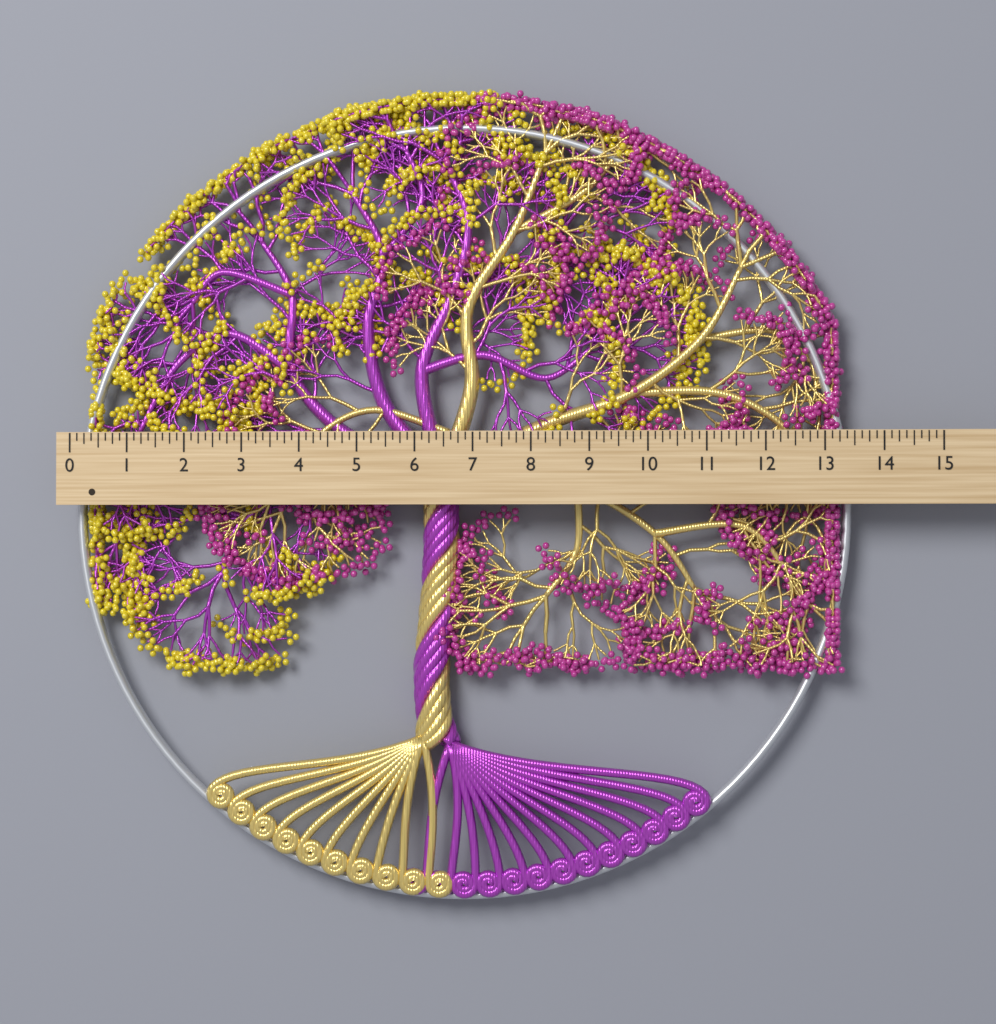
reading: 13.500 (no unit)
